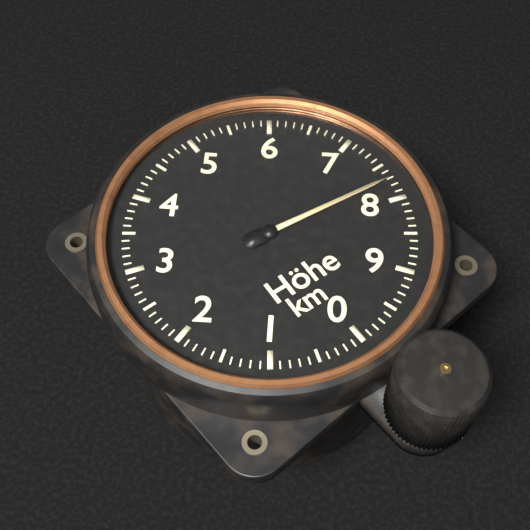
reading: 7.7 km
